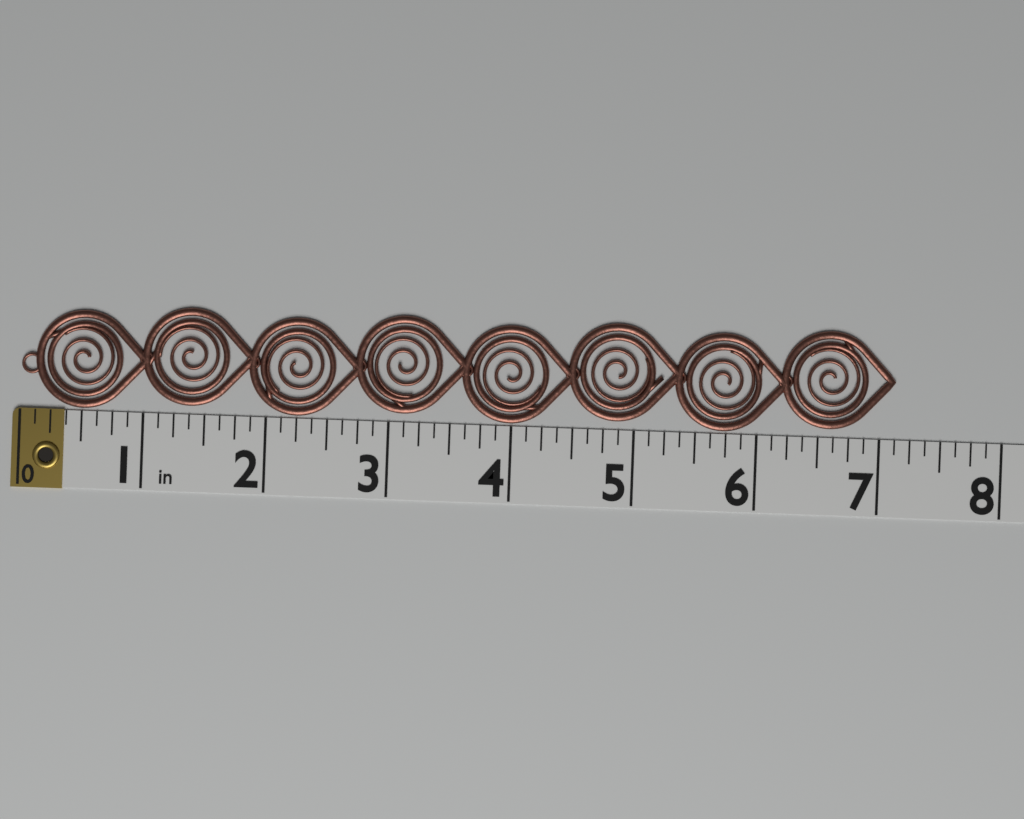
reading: 7.125 in
